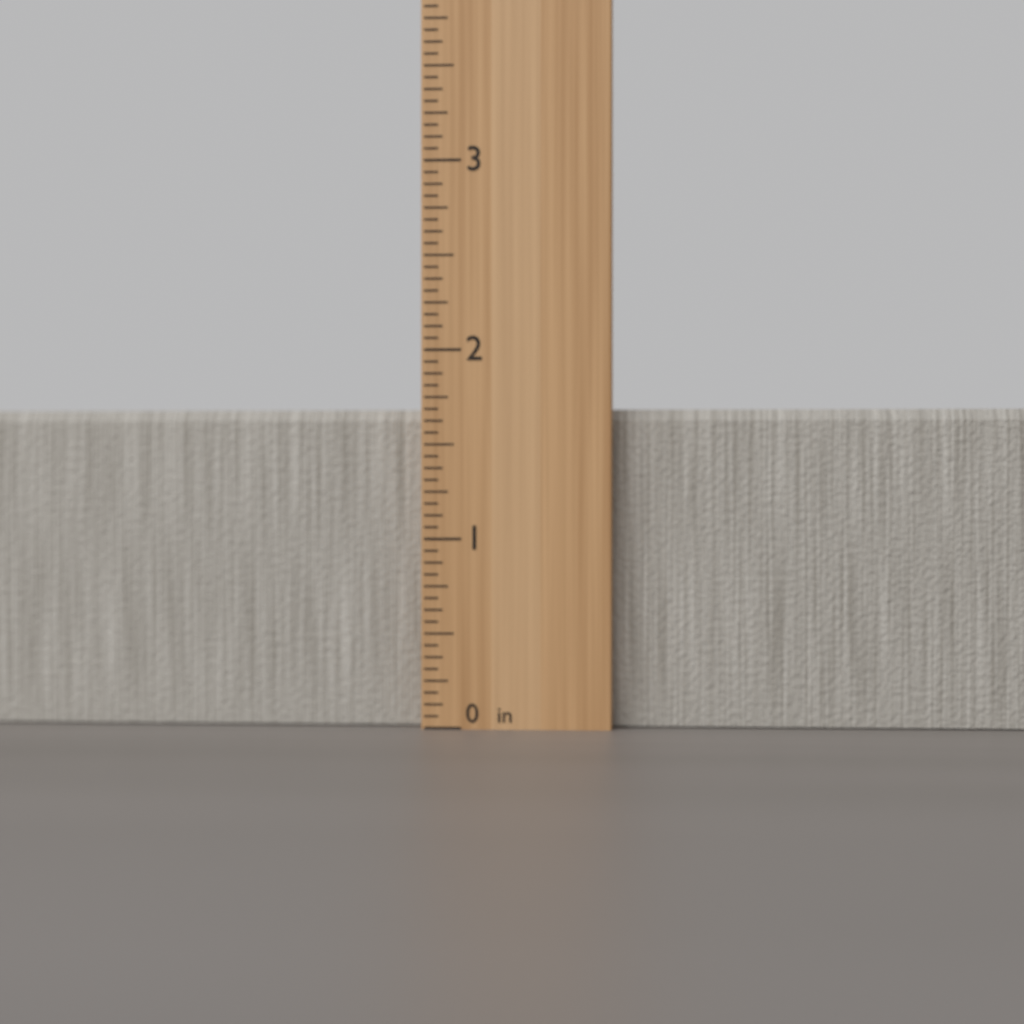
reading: 1.6875 in
